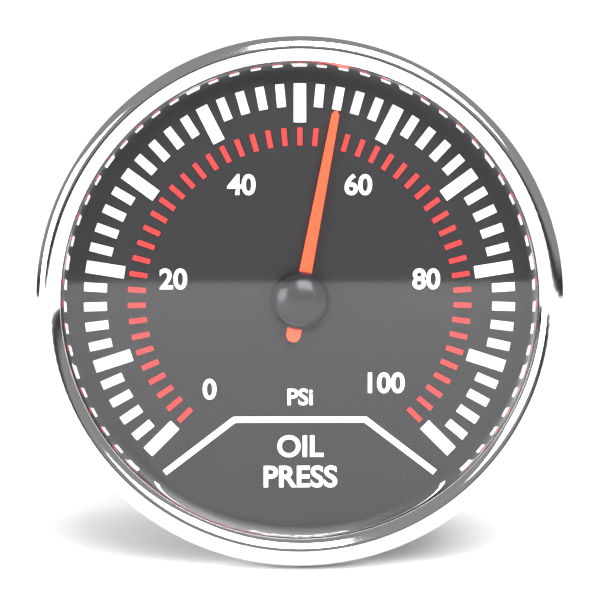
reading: 54 psi
